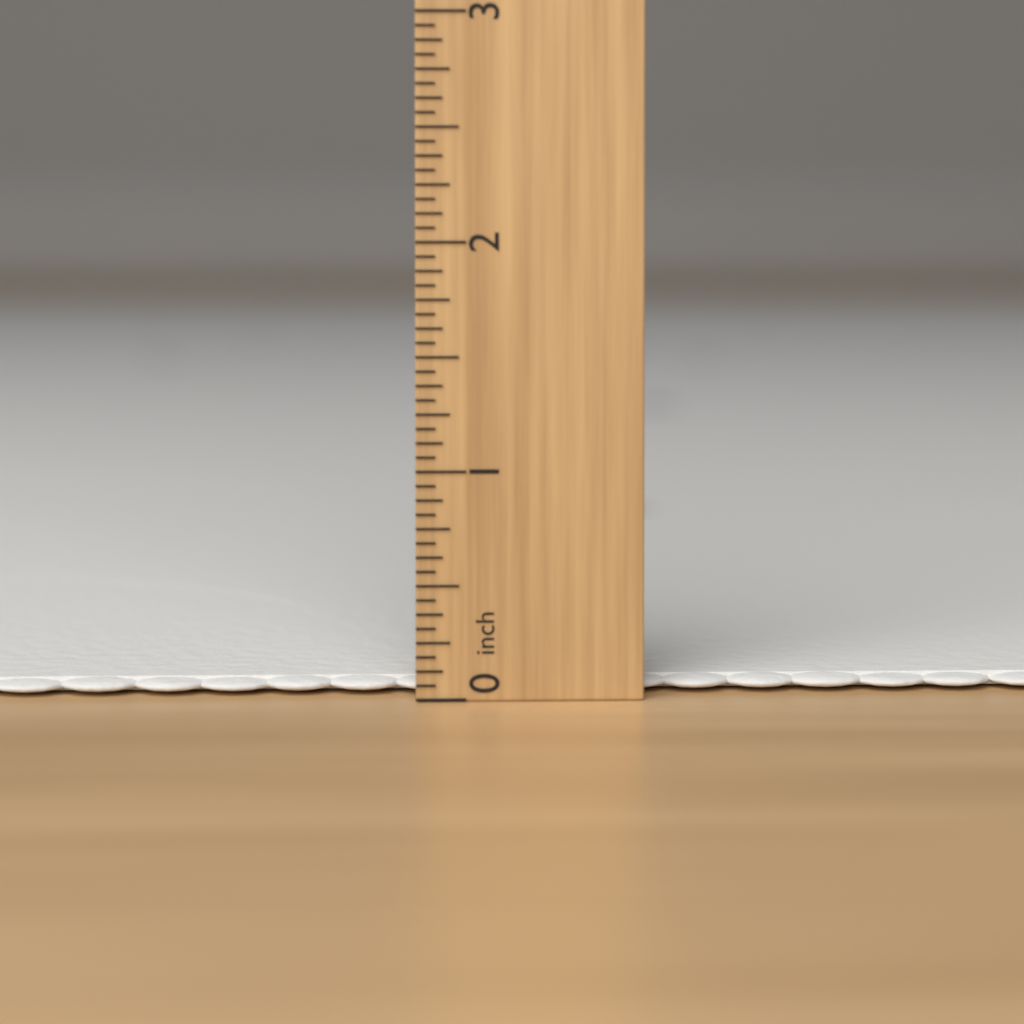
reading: 0.0625 inch
